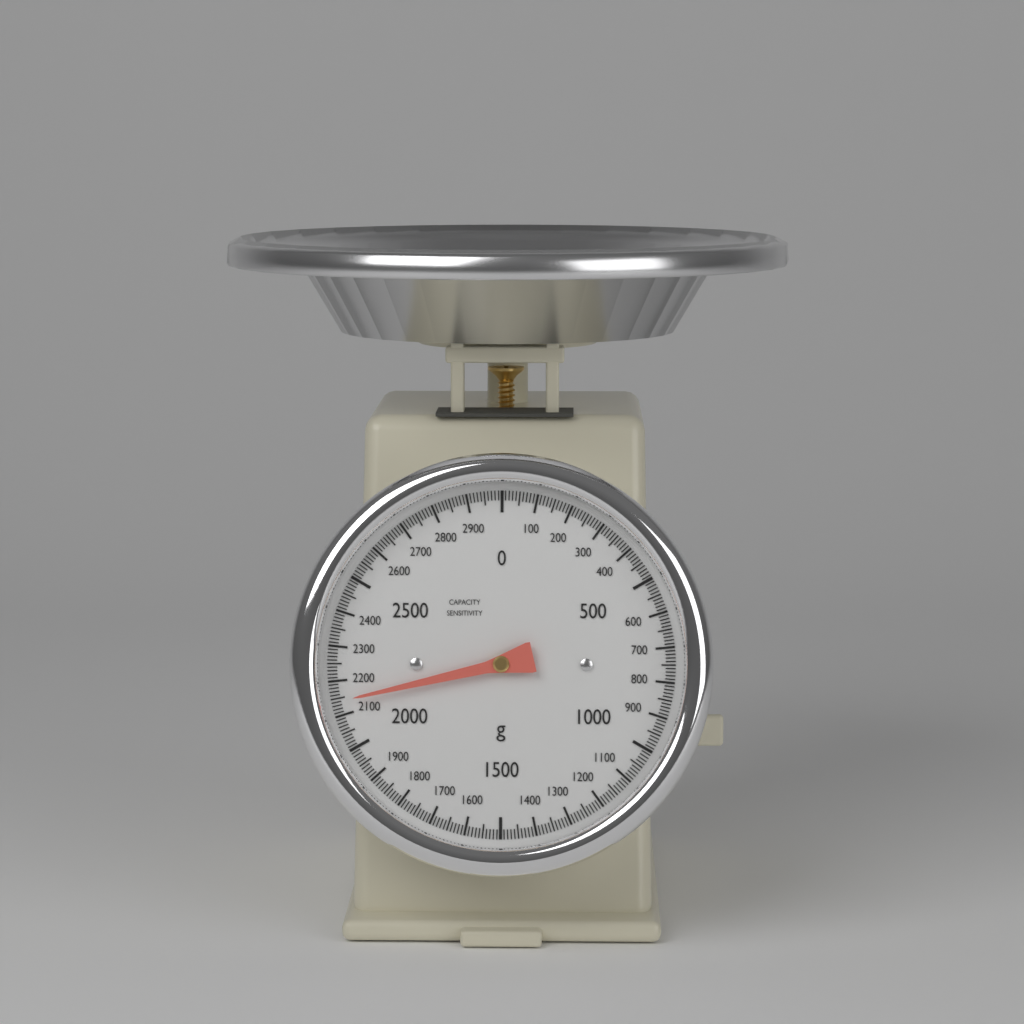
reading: 2140 g
